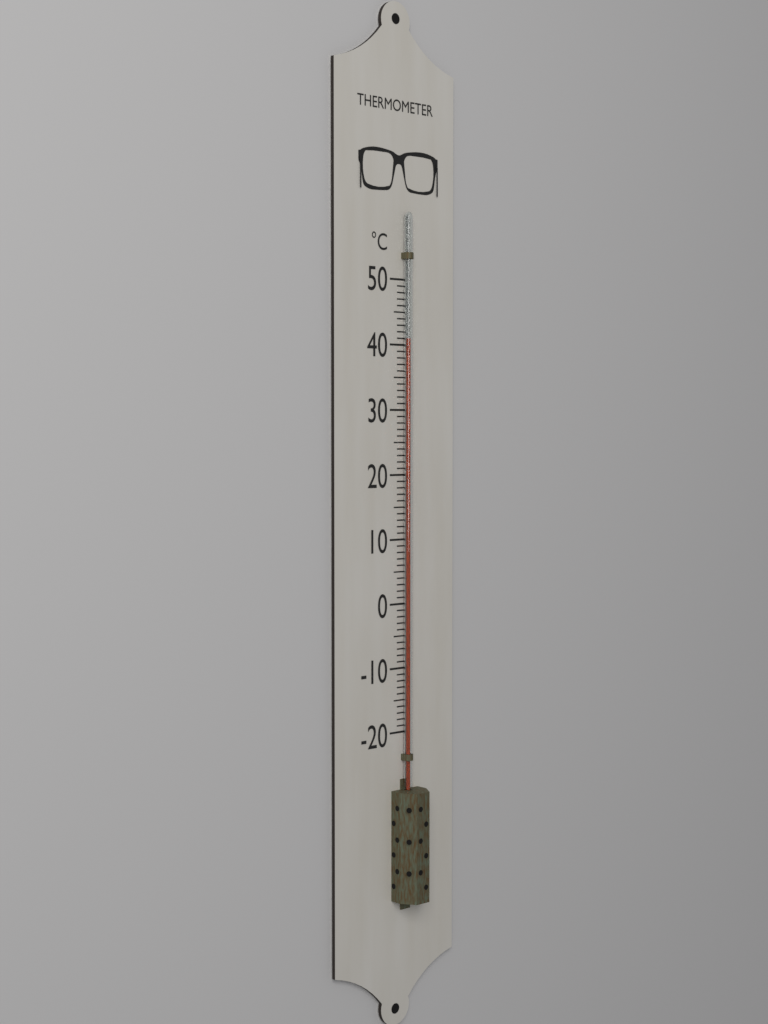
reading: 41 °C
